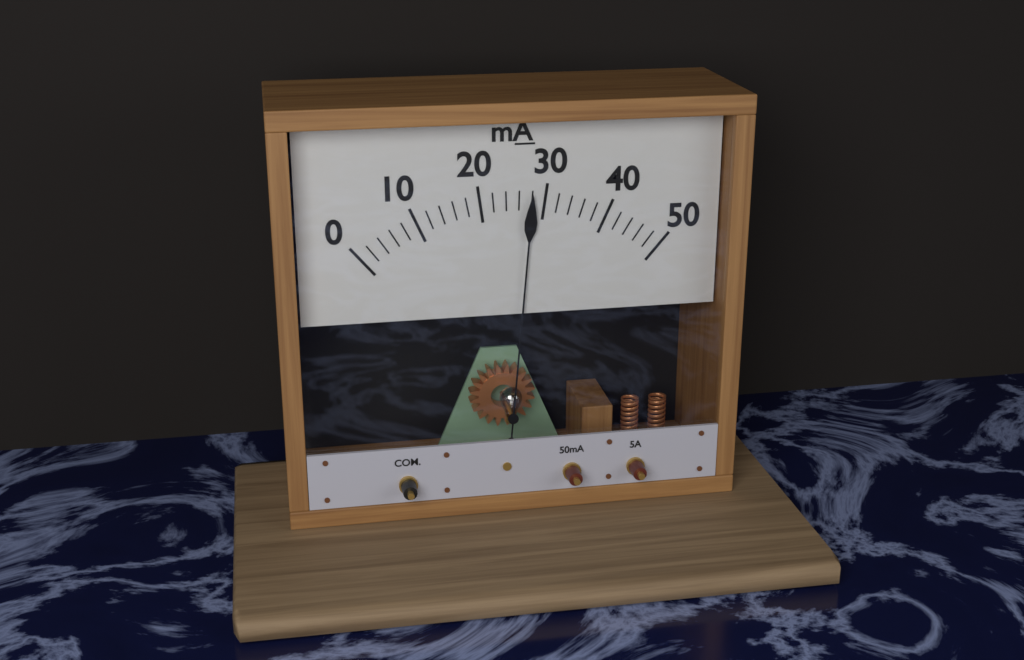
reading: 28 mA
